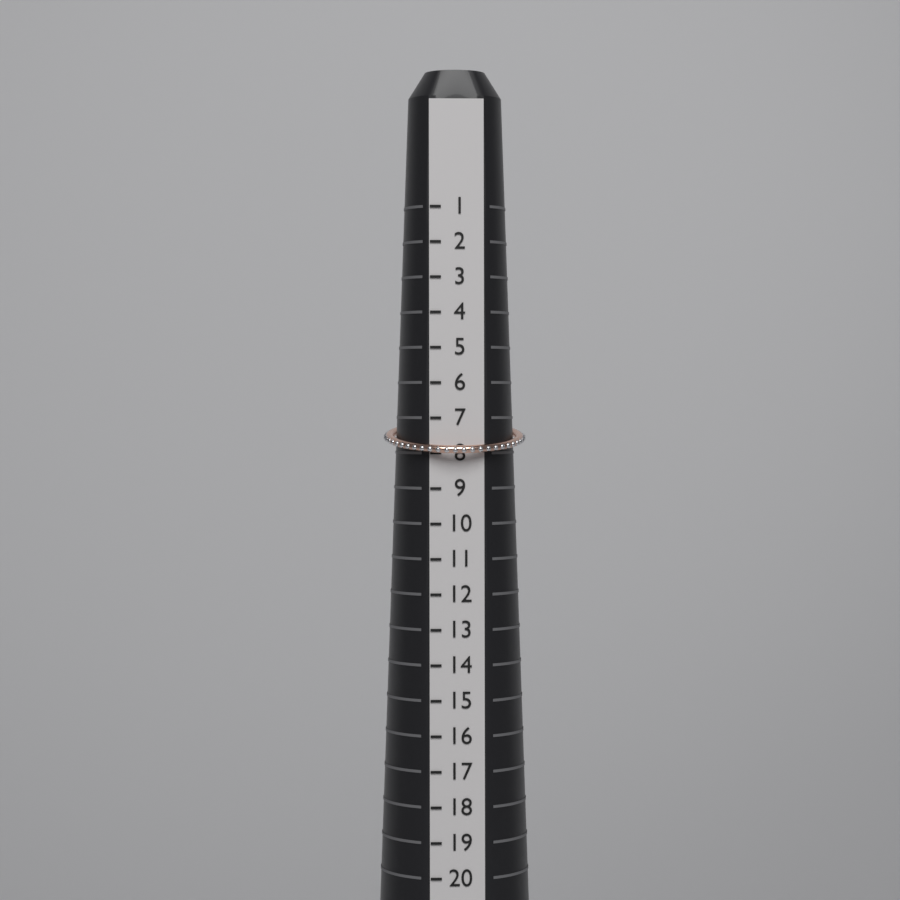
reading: 8 (no unit)
